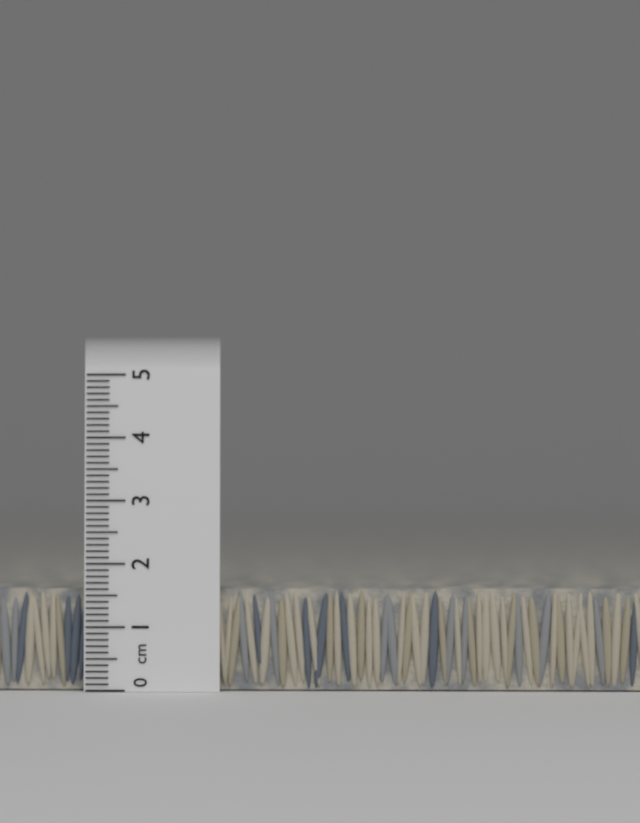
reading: 1.6 cm
